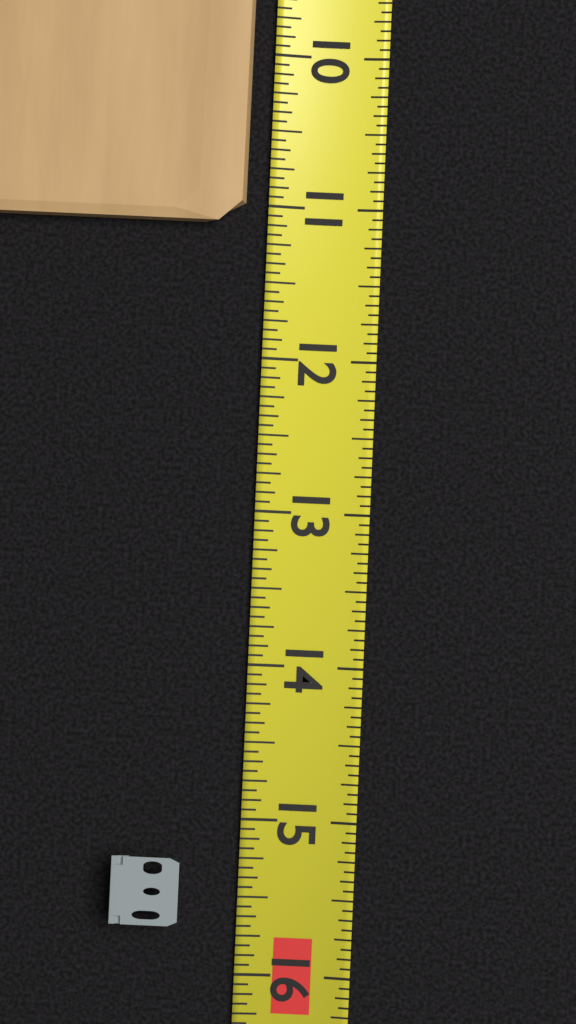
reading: 11.1250 (no unit)
